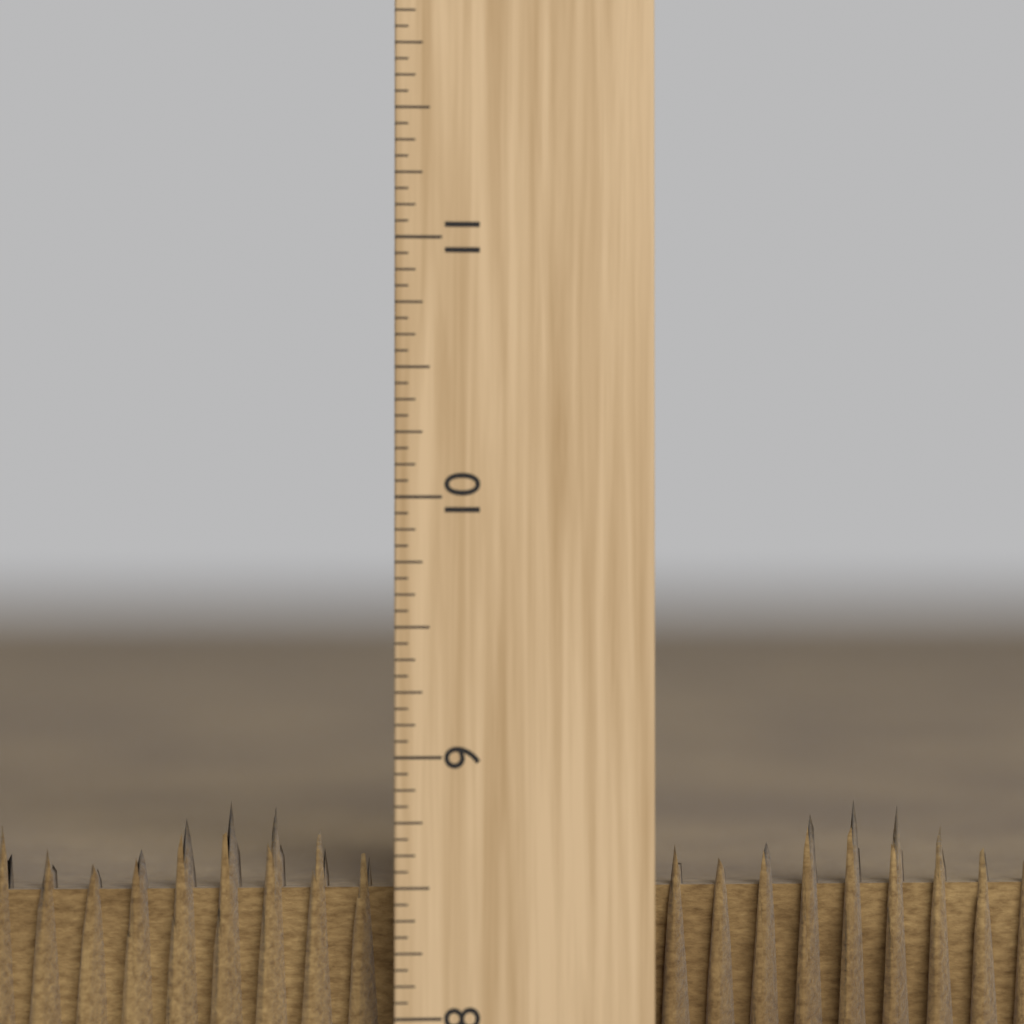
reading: 8.8125 inch
